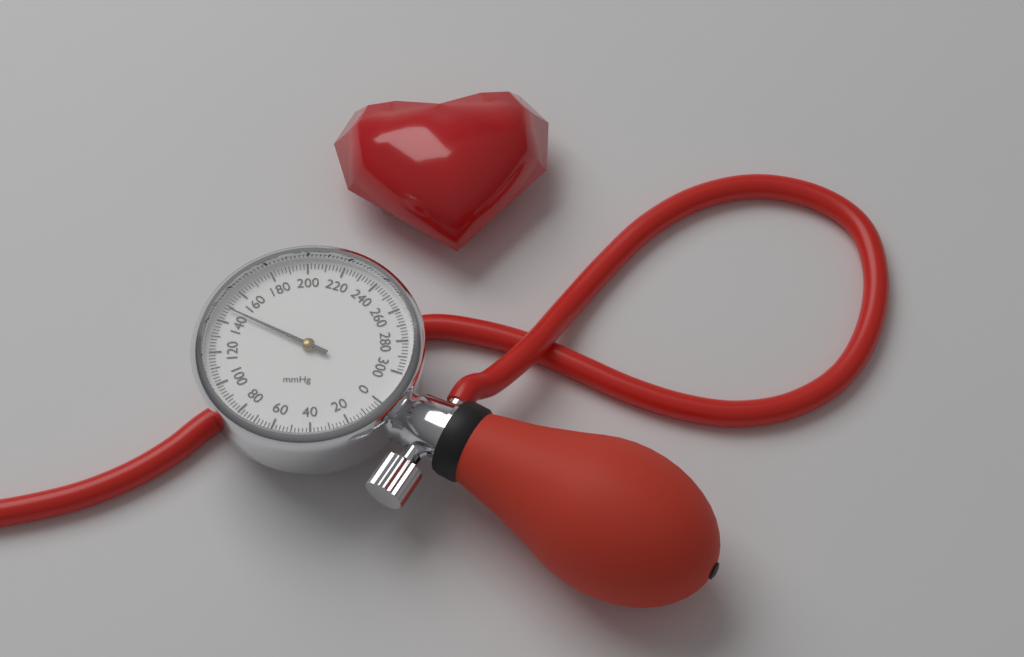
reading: 148 mmHg
